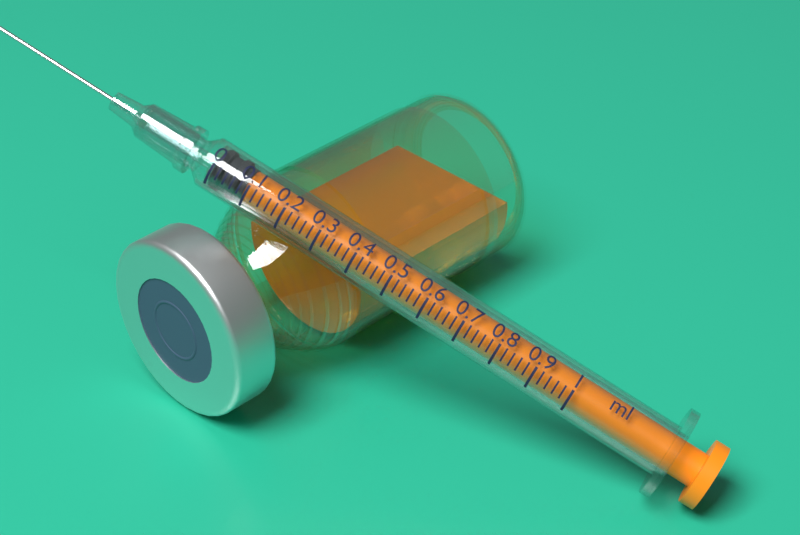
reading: 0.00 ml
